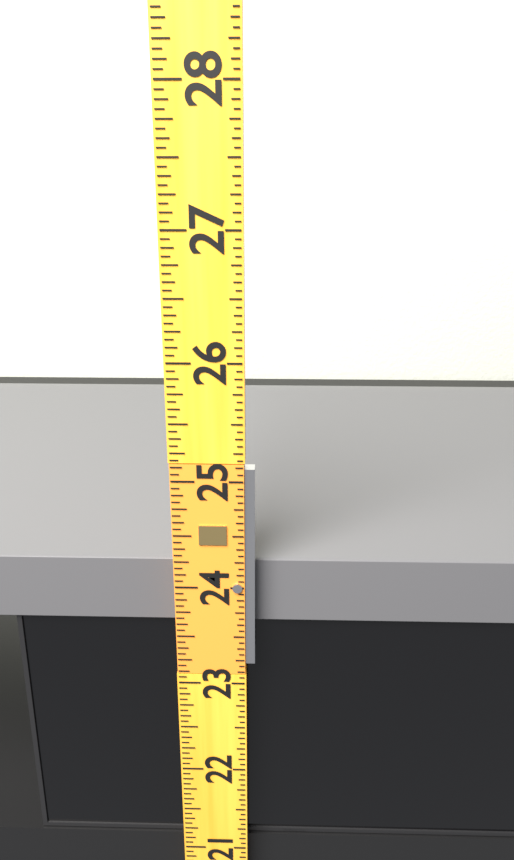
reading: 24.1875 (no unit)
